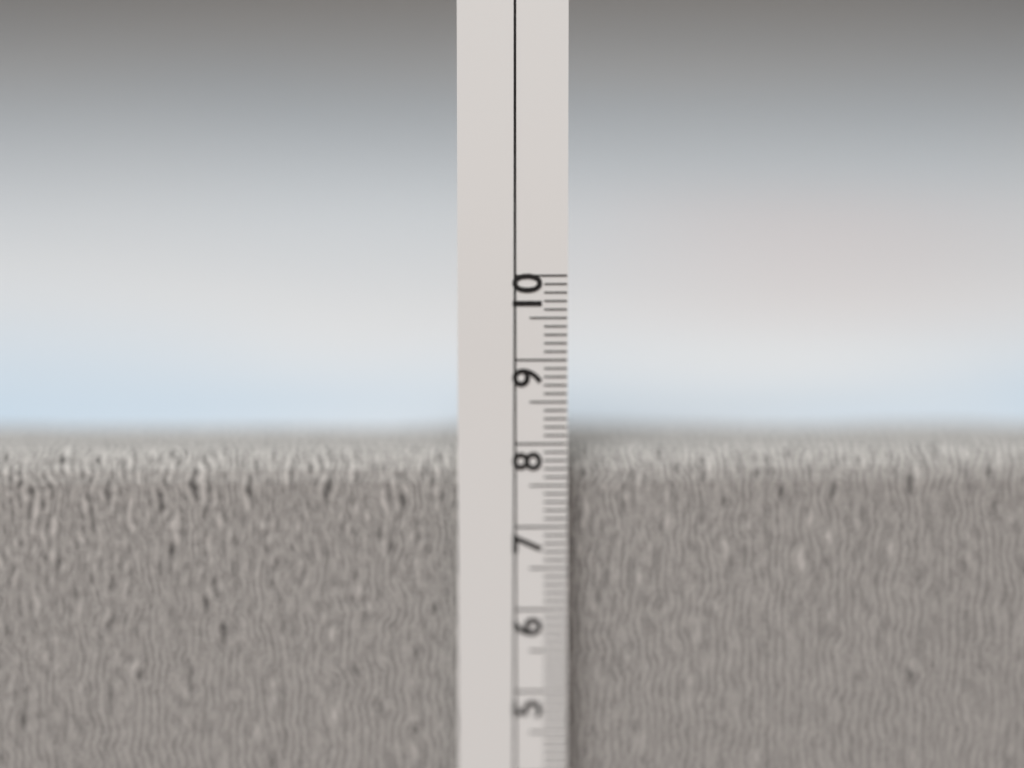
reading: 7.9 cm
